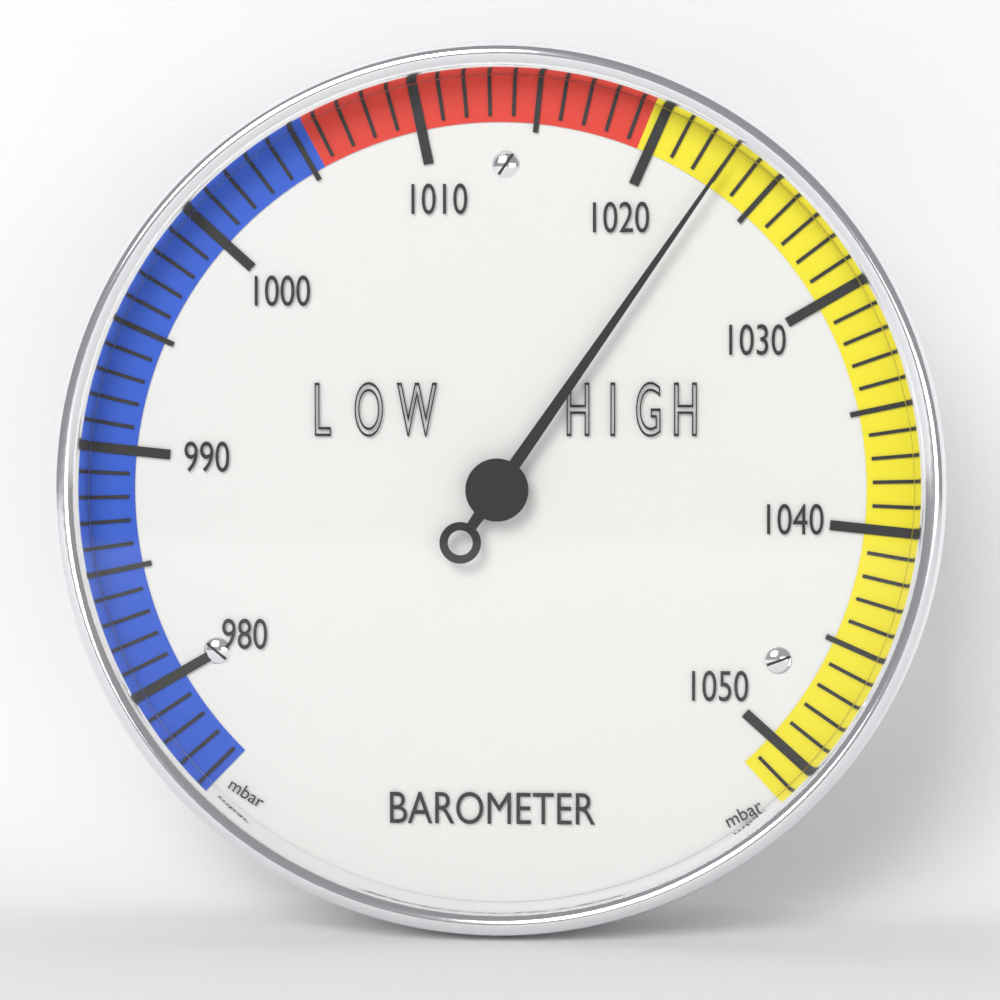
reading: 1023 mbar
